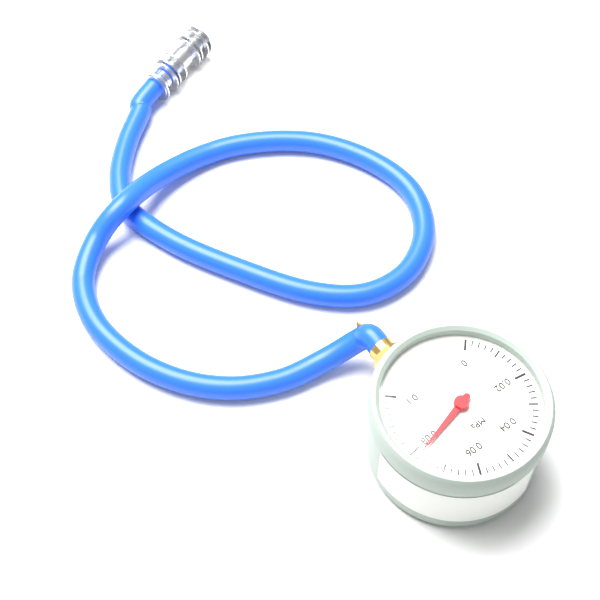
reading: 0.078 MPa
